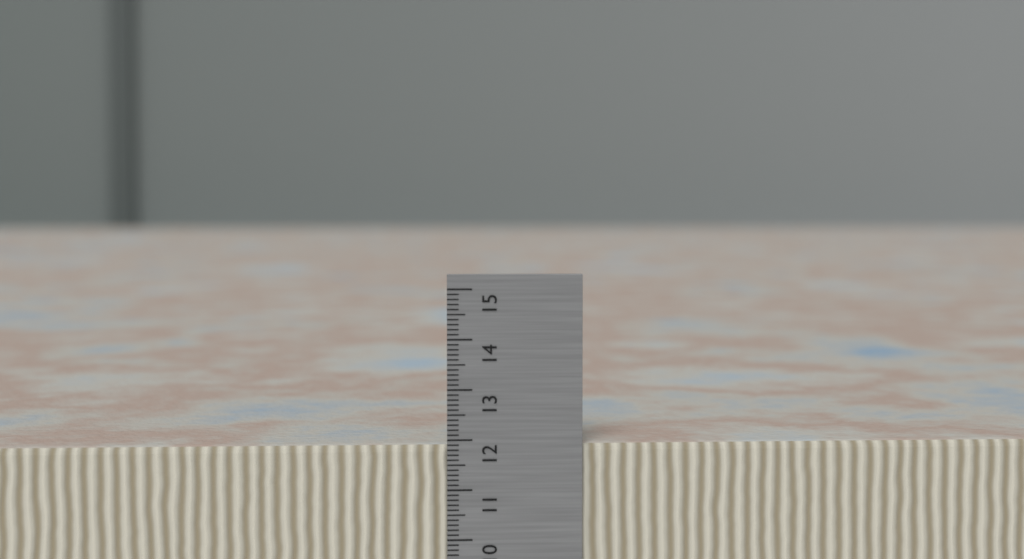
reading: 11.9 cm
